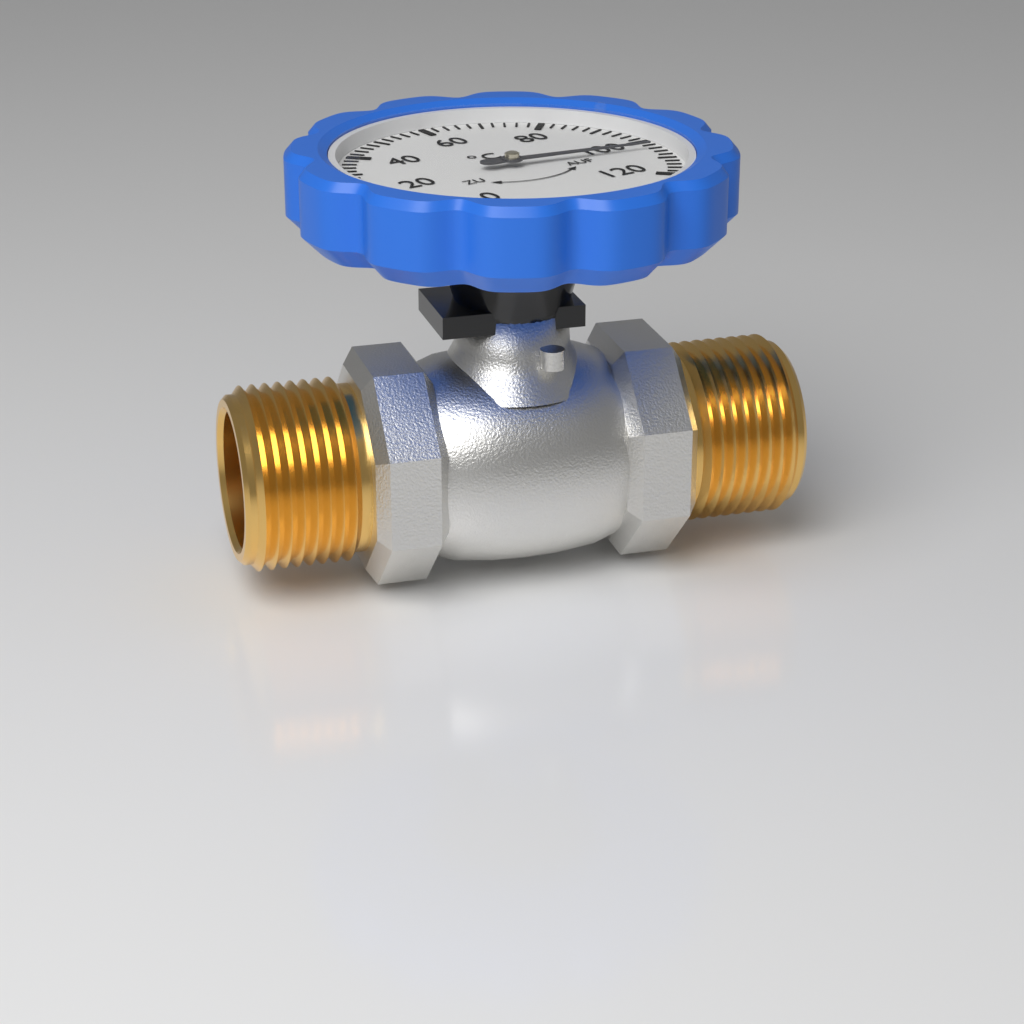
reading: 104 °C
